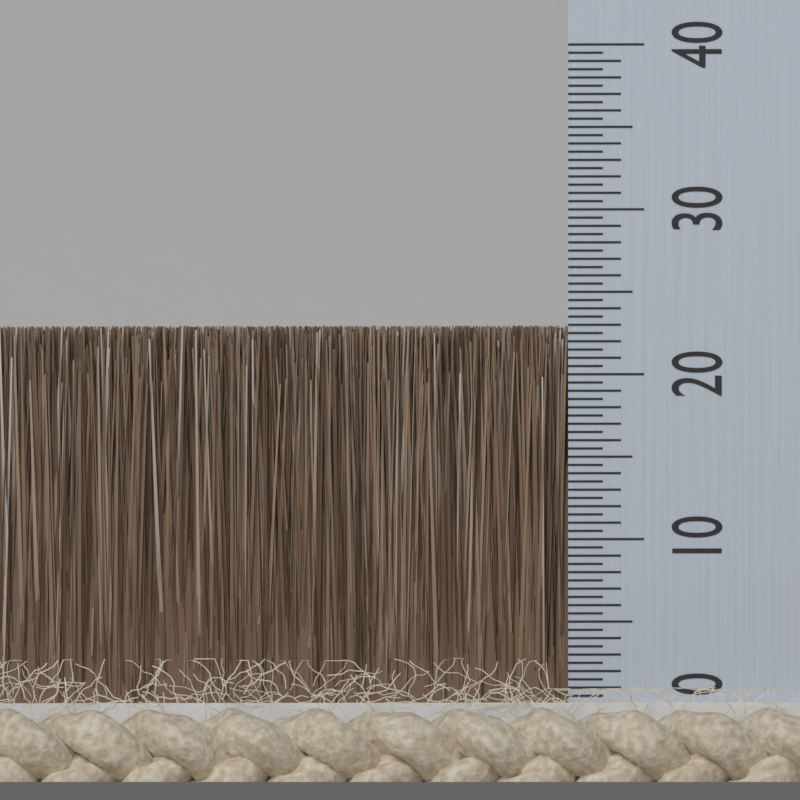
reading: 23.0 (no unit)
